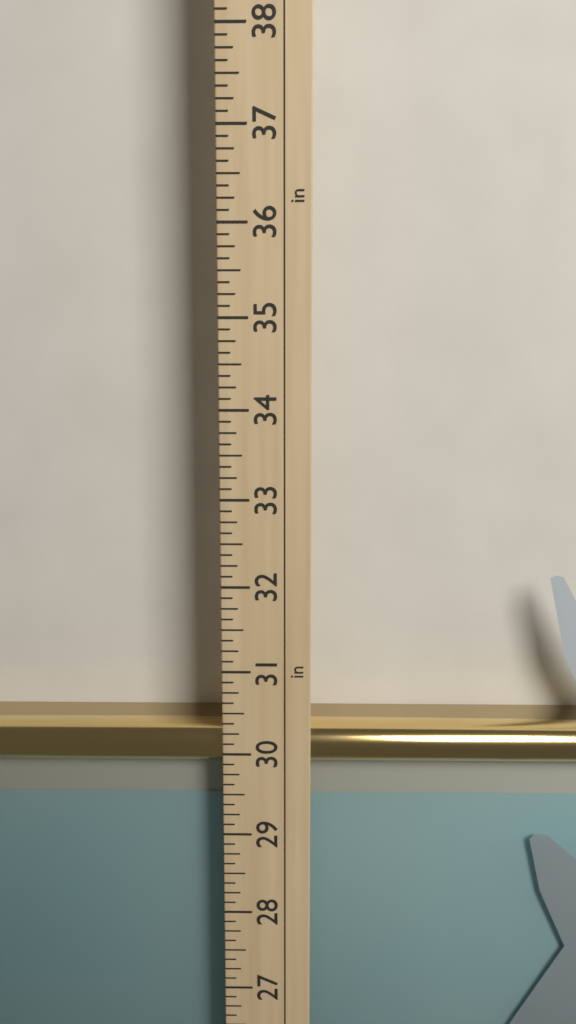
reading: 30.250 in
